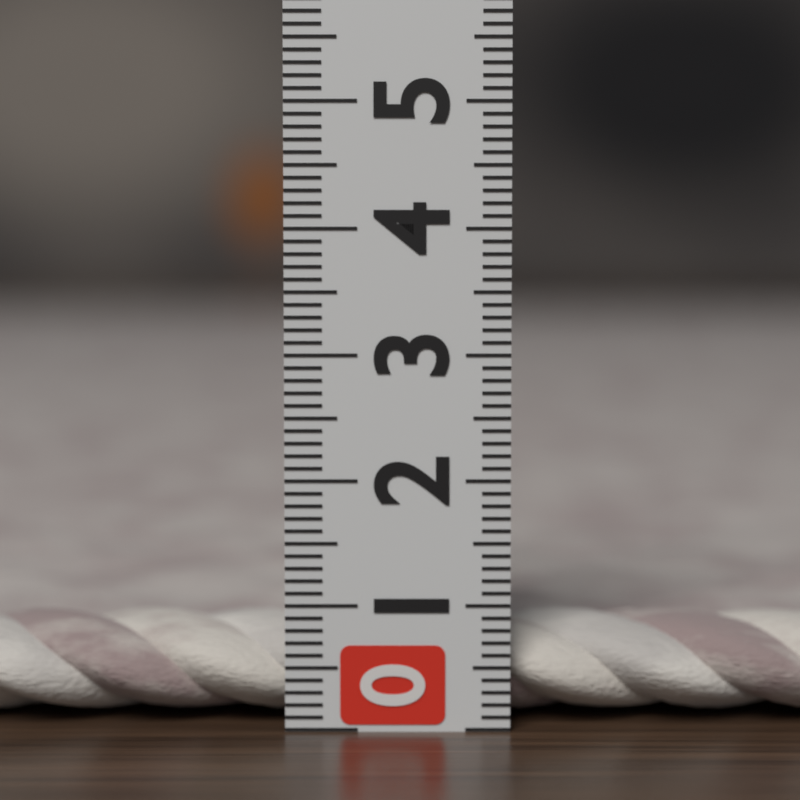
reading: 0.8 (no unit)
